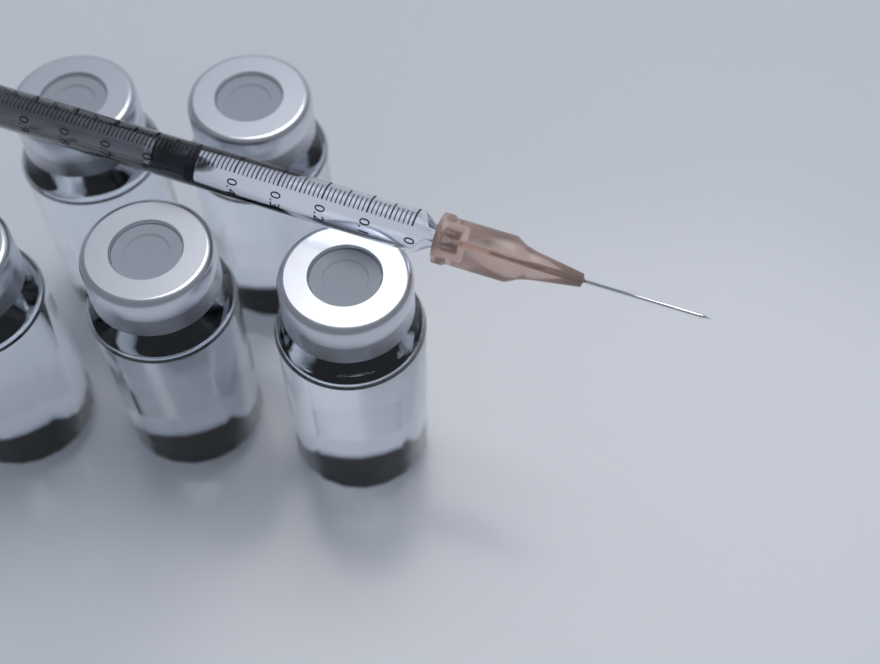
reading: 0.49 ml
